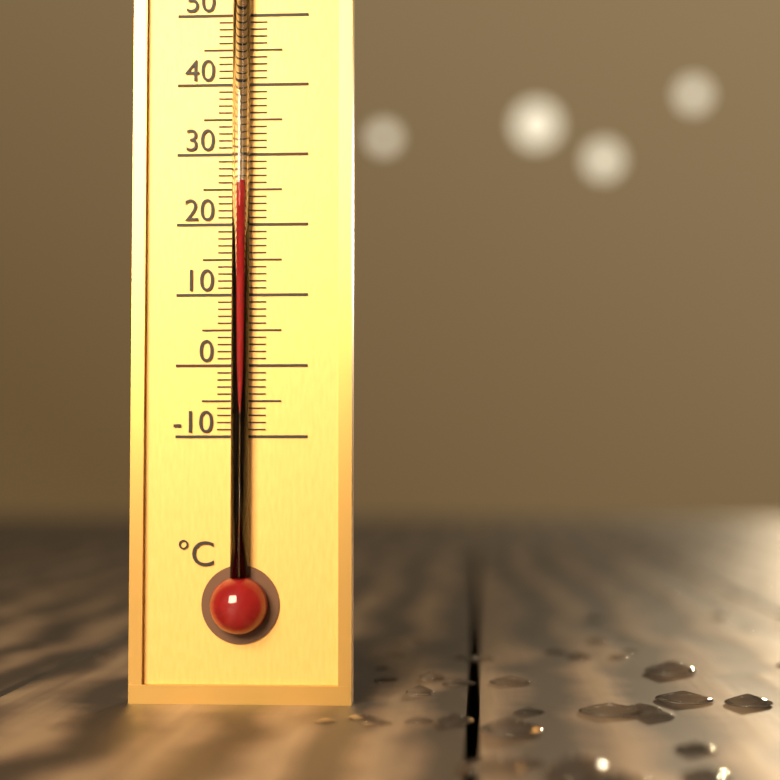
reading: 26 °C
